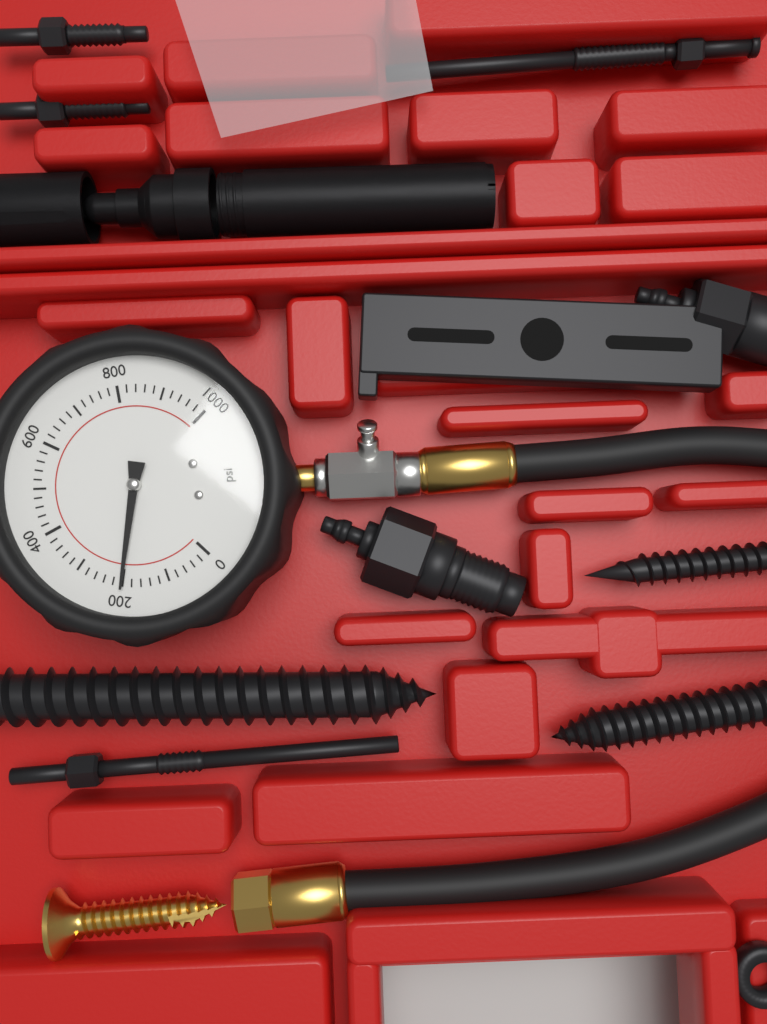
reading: 200 psi
